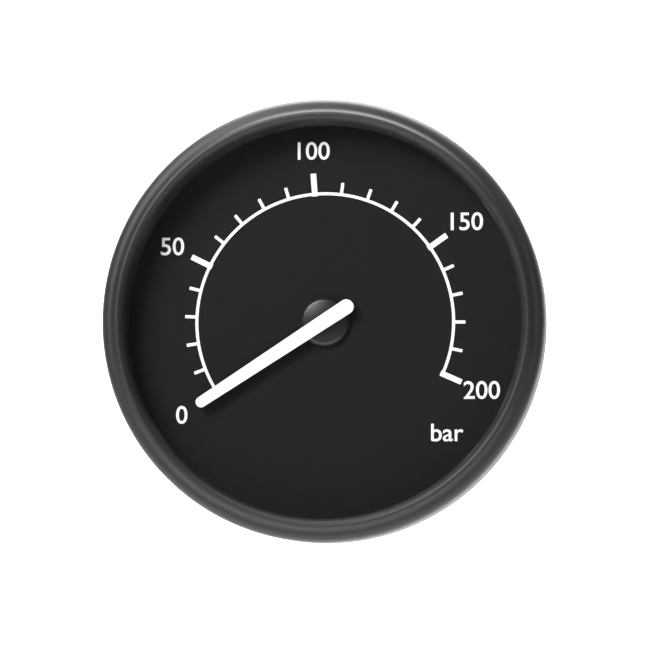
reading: 0 bar
